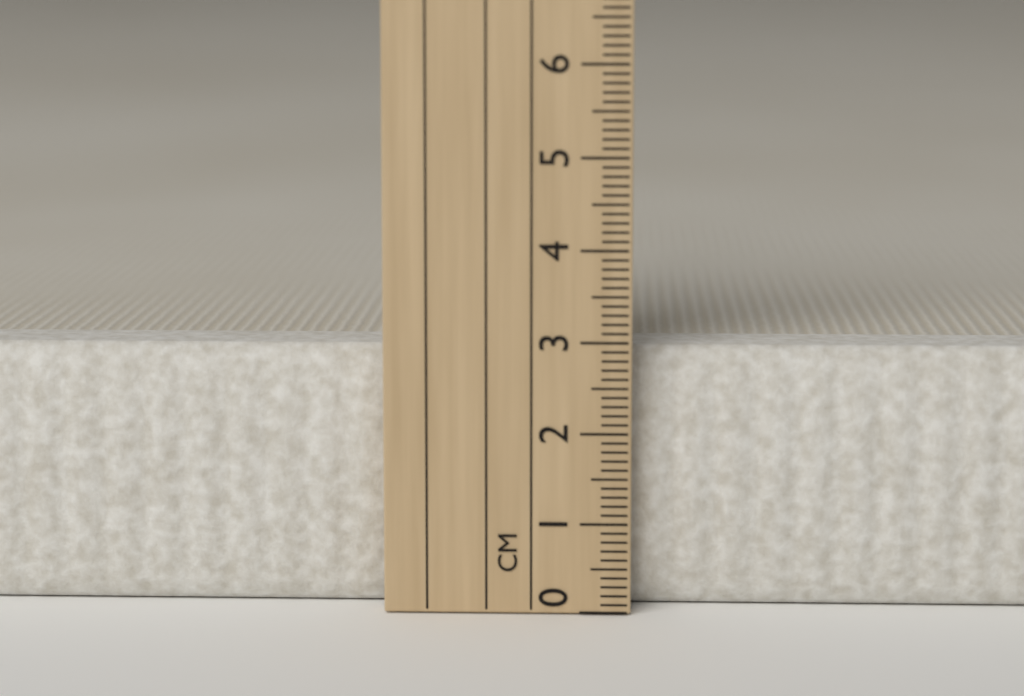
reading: 2.9 cm
